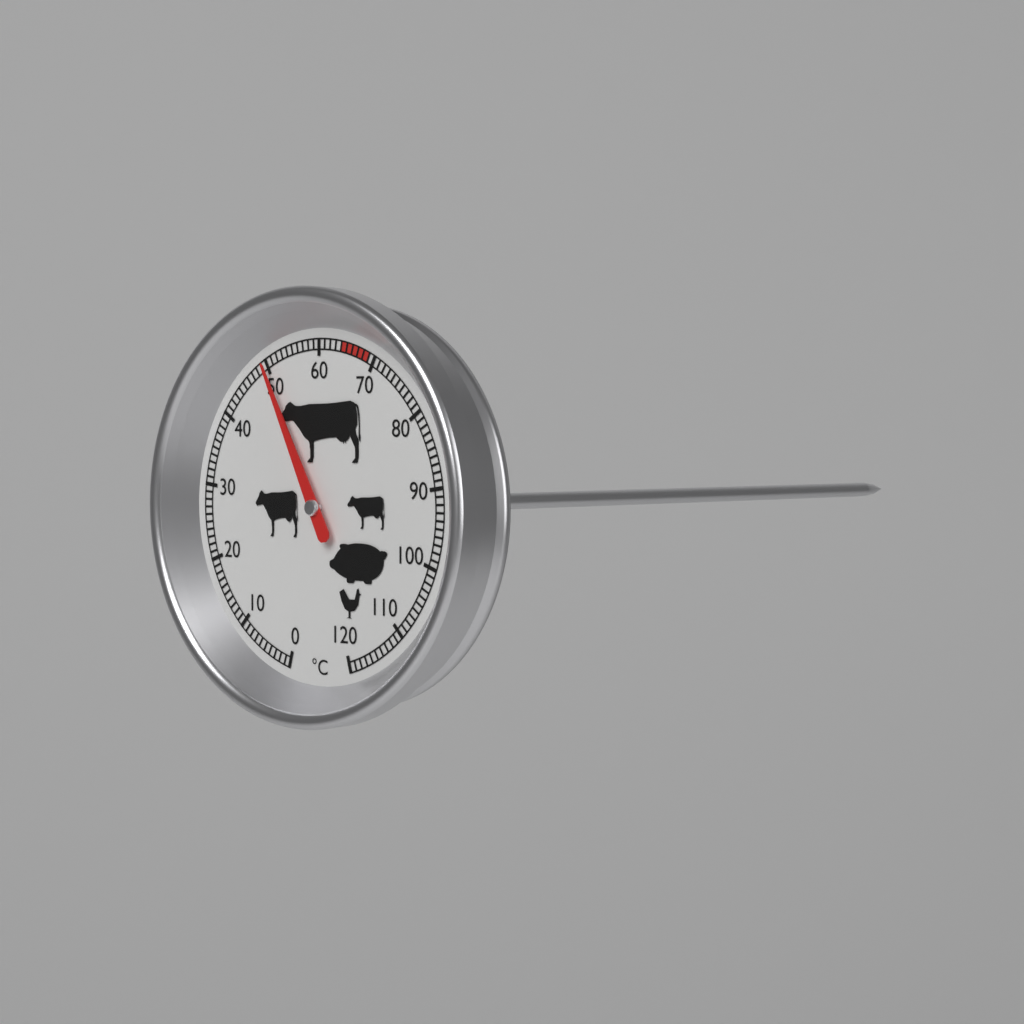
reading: 50 °C
